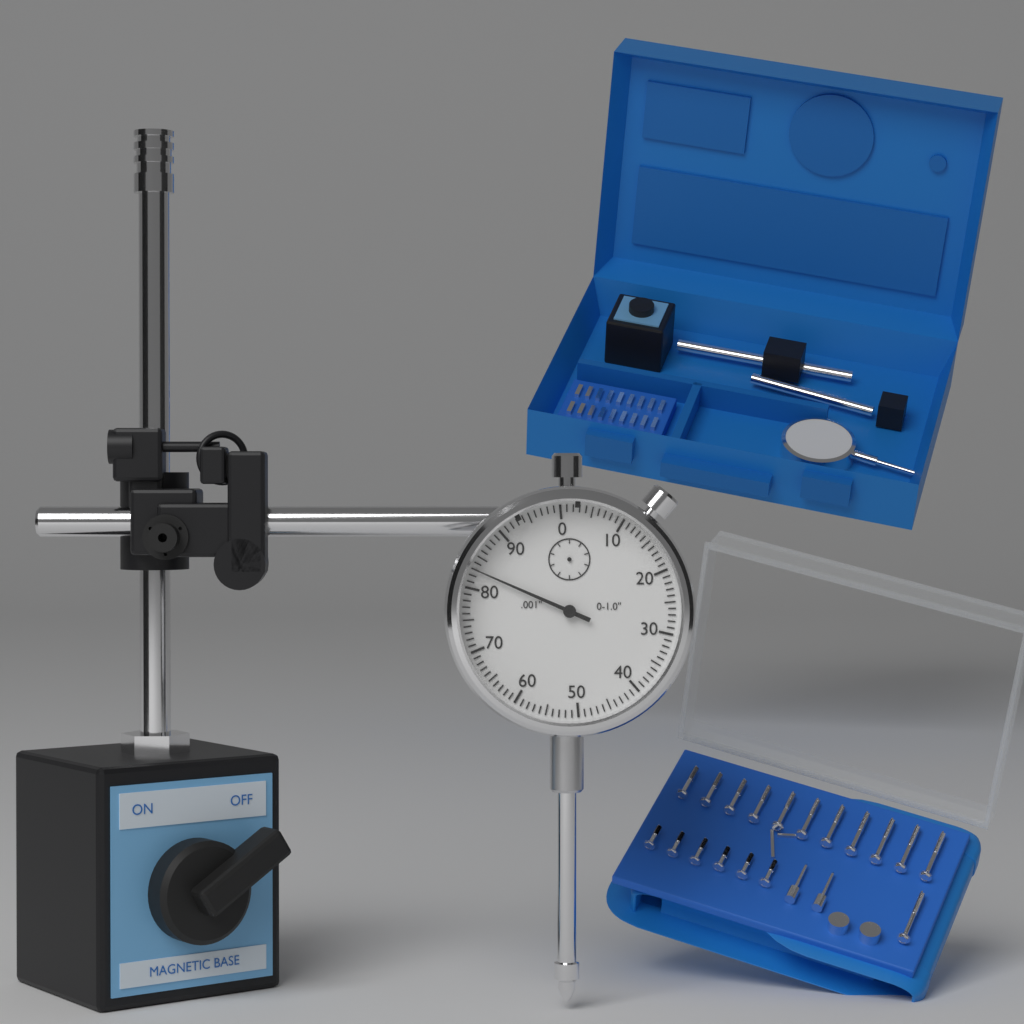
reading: 0.083 in
